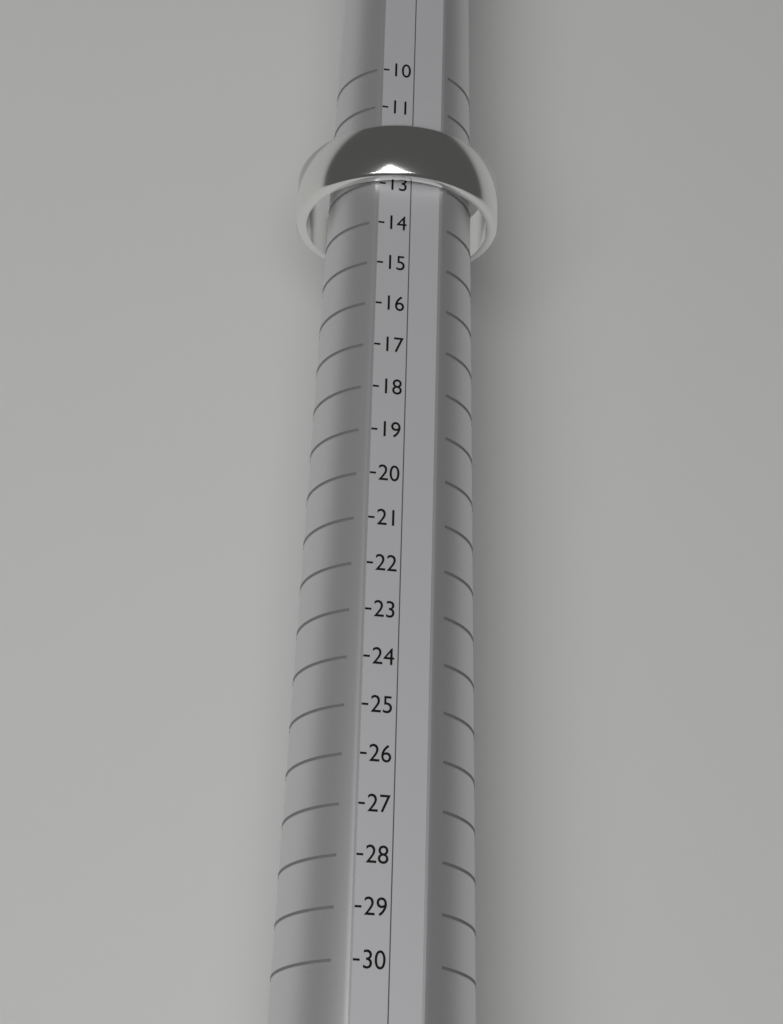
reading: 13 (no unit)
